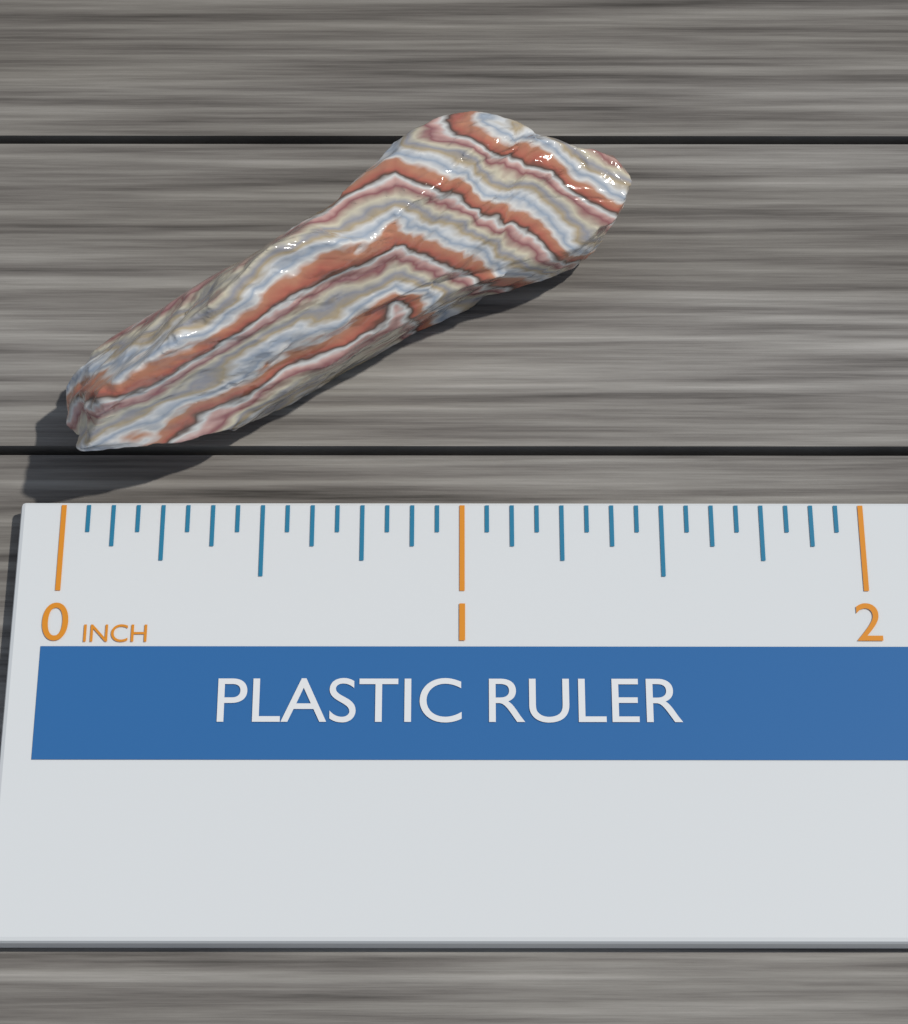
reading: 1.4375 inch
